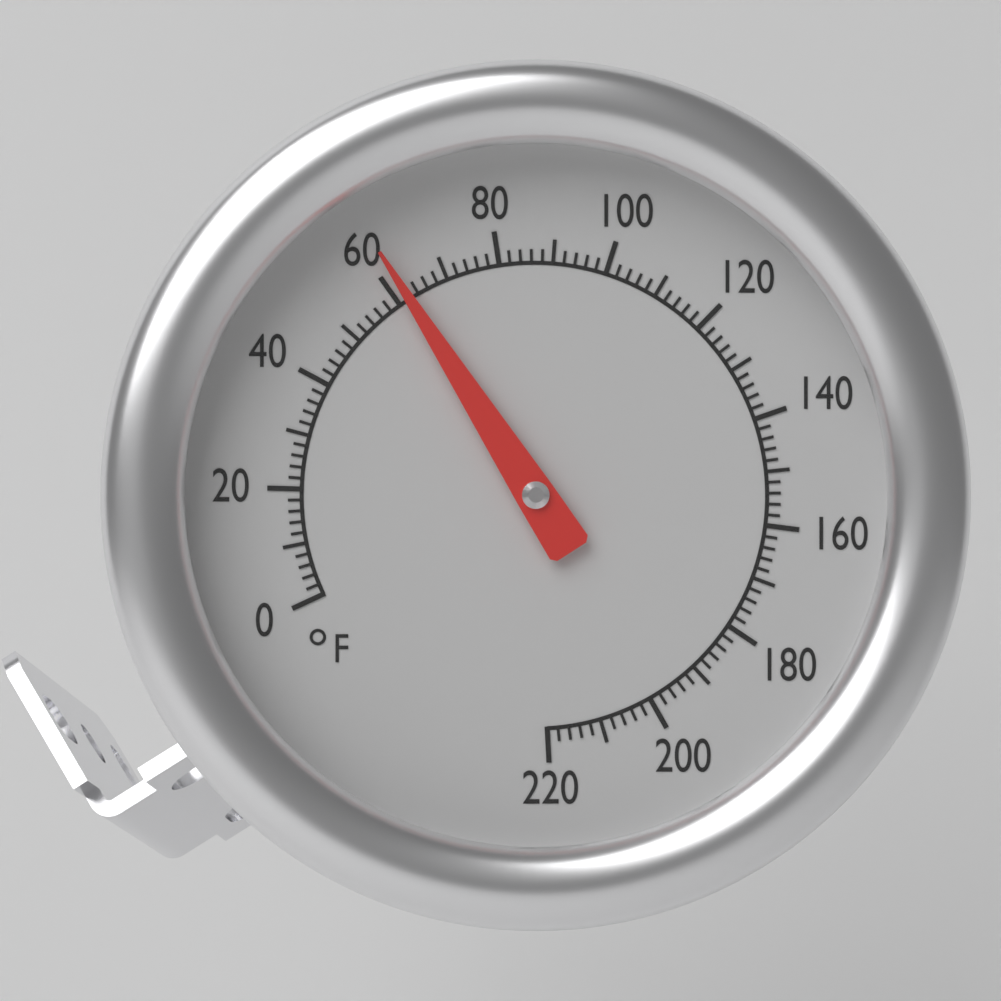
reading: 62 °F
